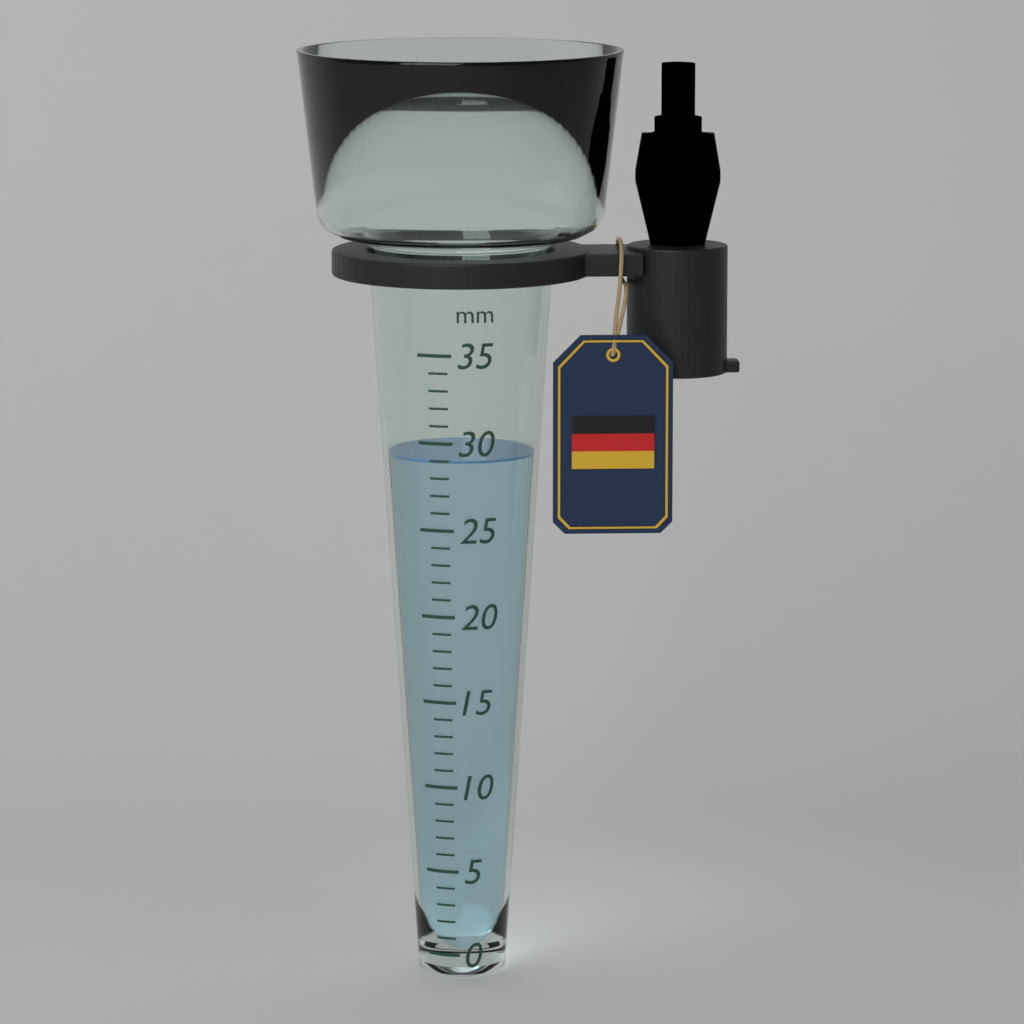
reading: 29 mm
